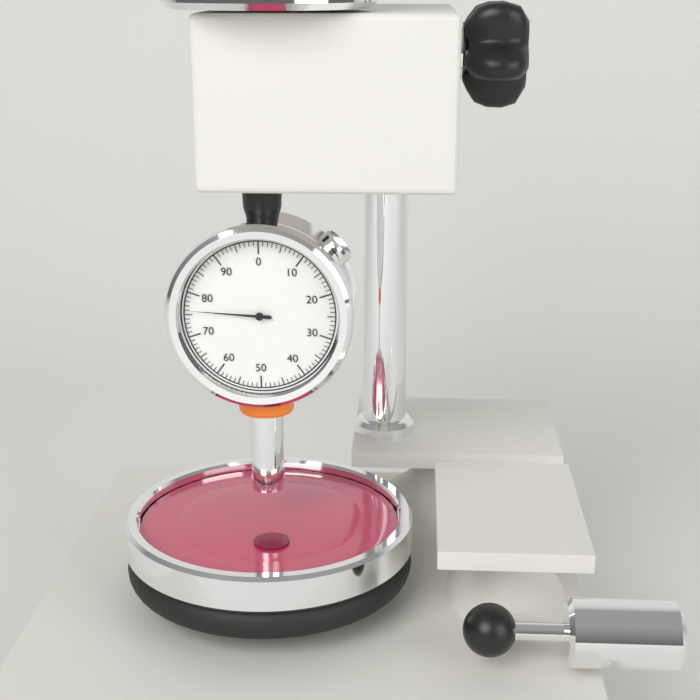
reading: 76 (no unit)
